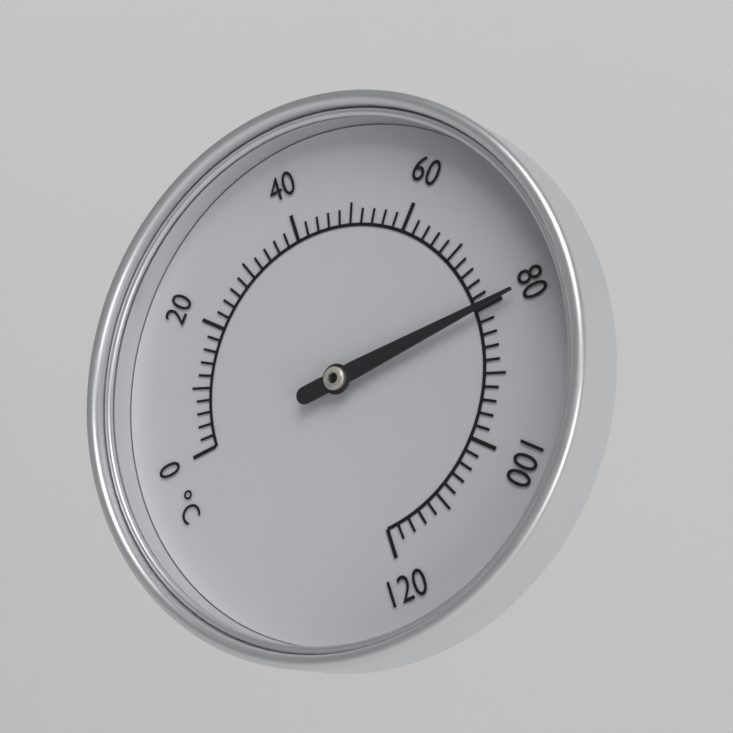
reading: 80 °C
